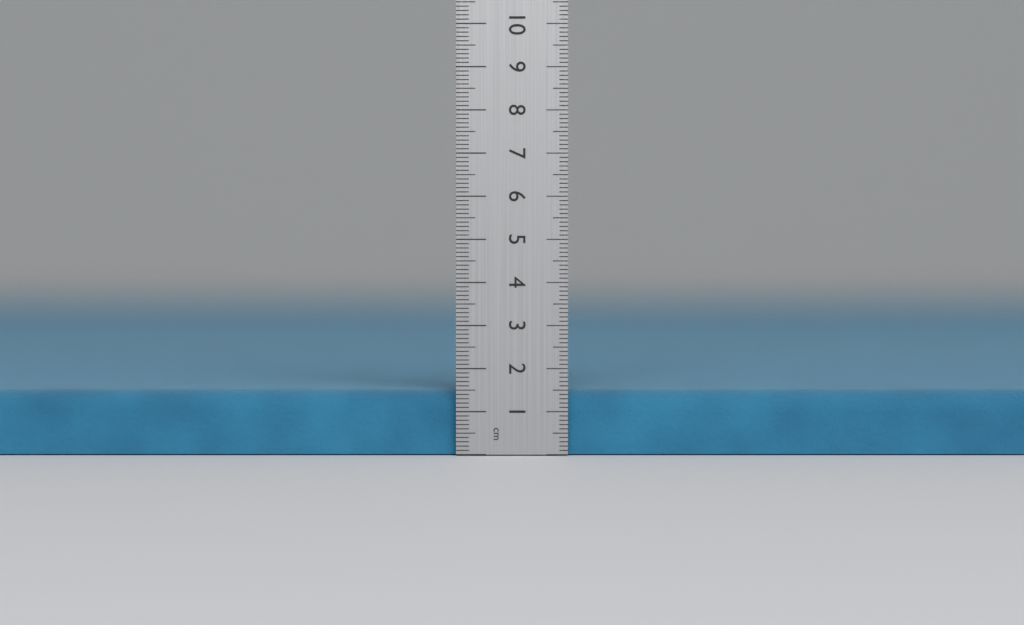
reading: 1.5 cm
